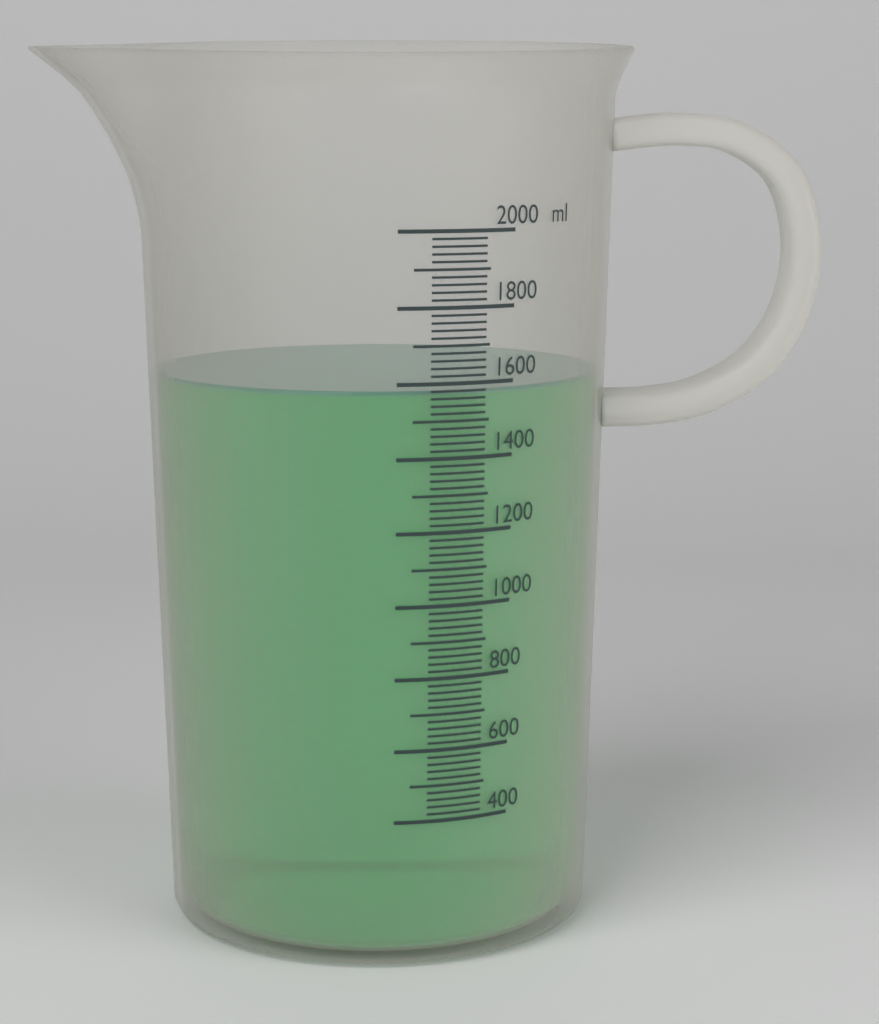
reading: 1580 ml
